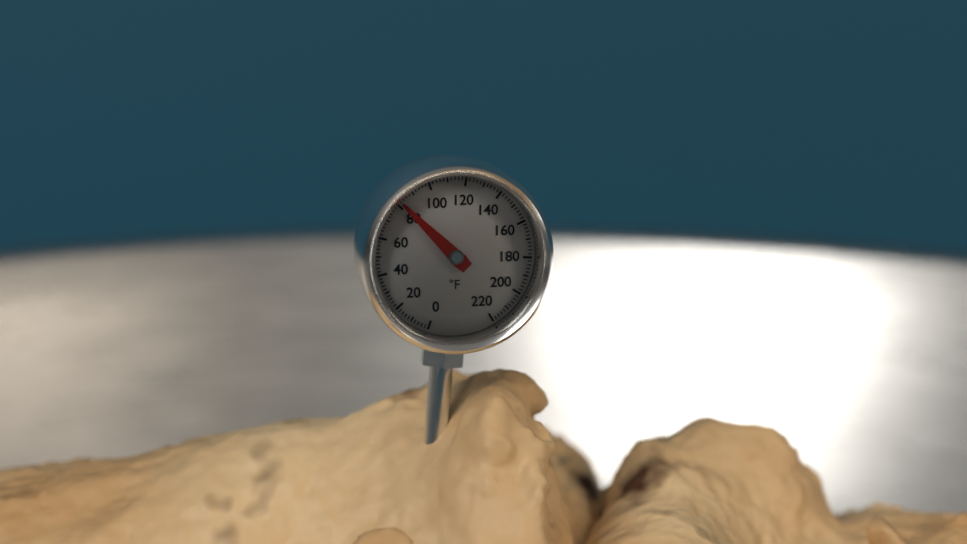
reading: 82 °F
